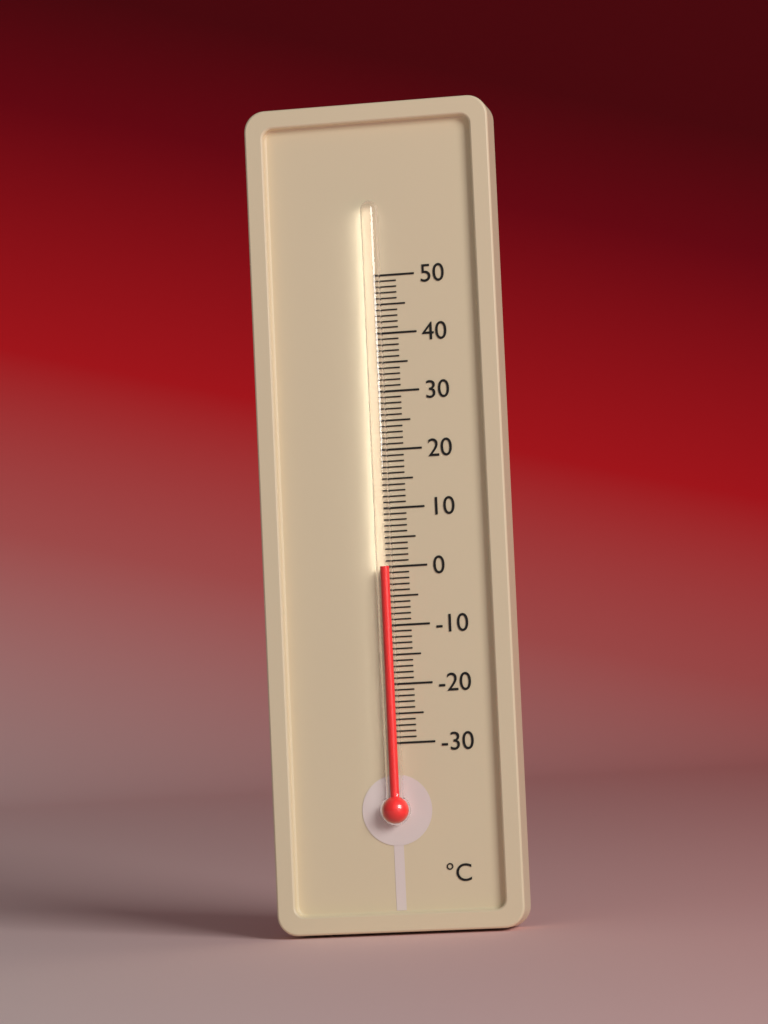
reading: 0 °C
